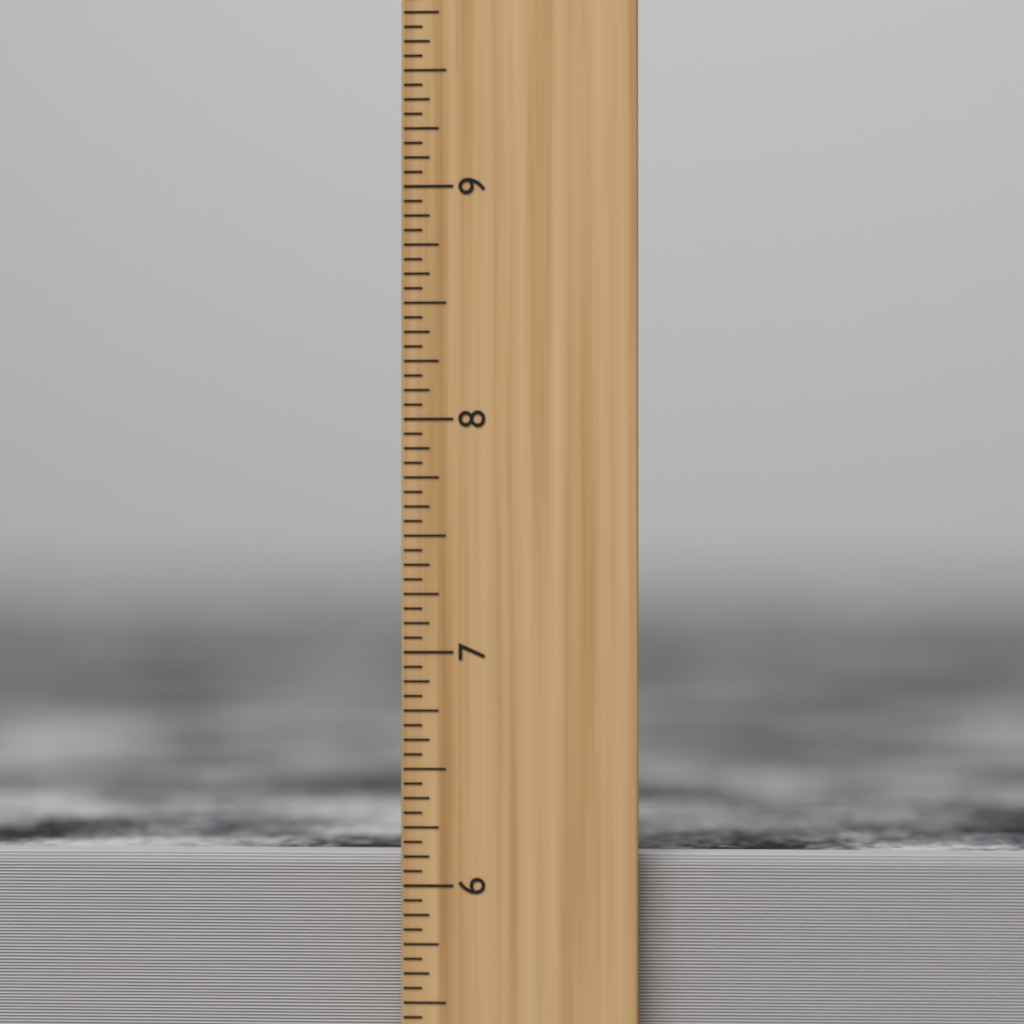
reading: 6.1250 inch
